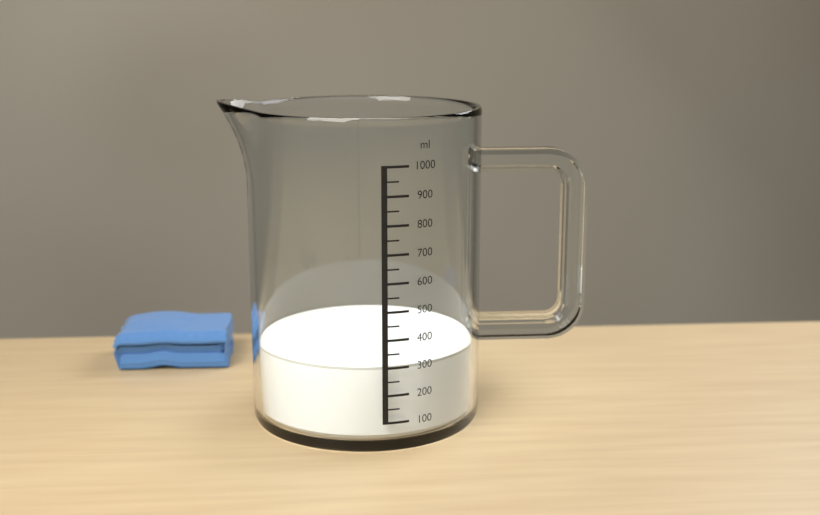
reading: 300 ml
